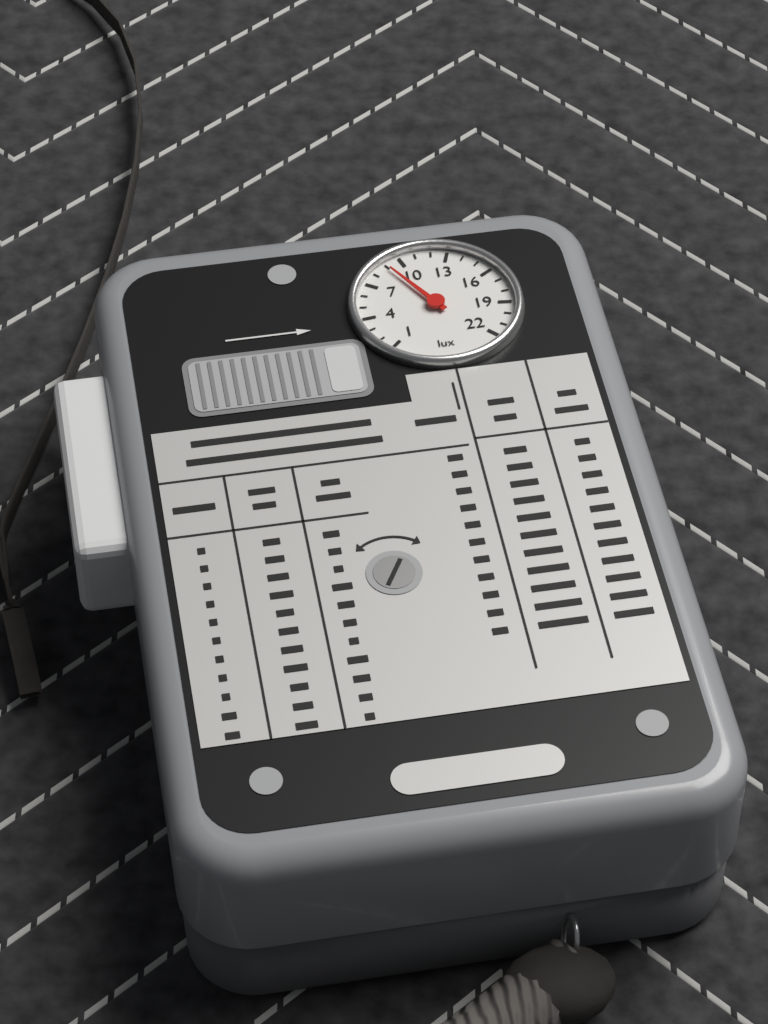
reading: 9 lux
